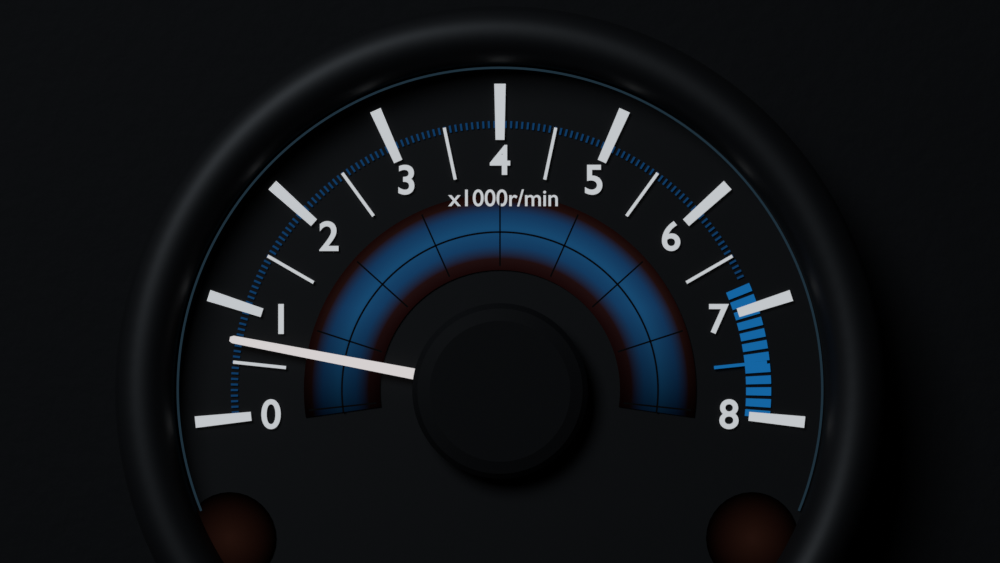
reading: 700 r/min
